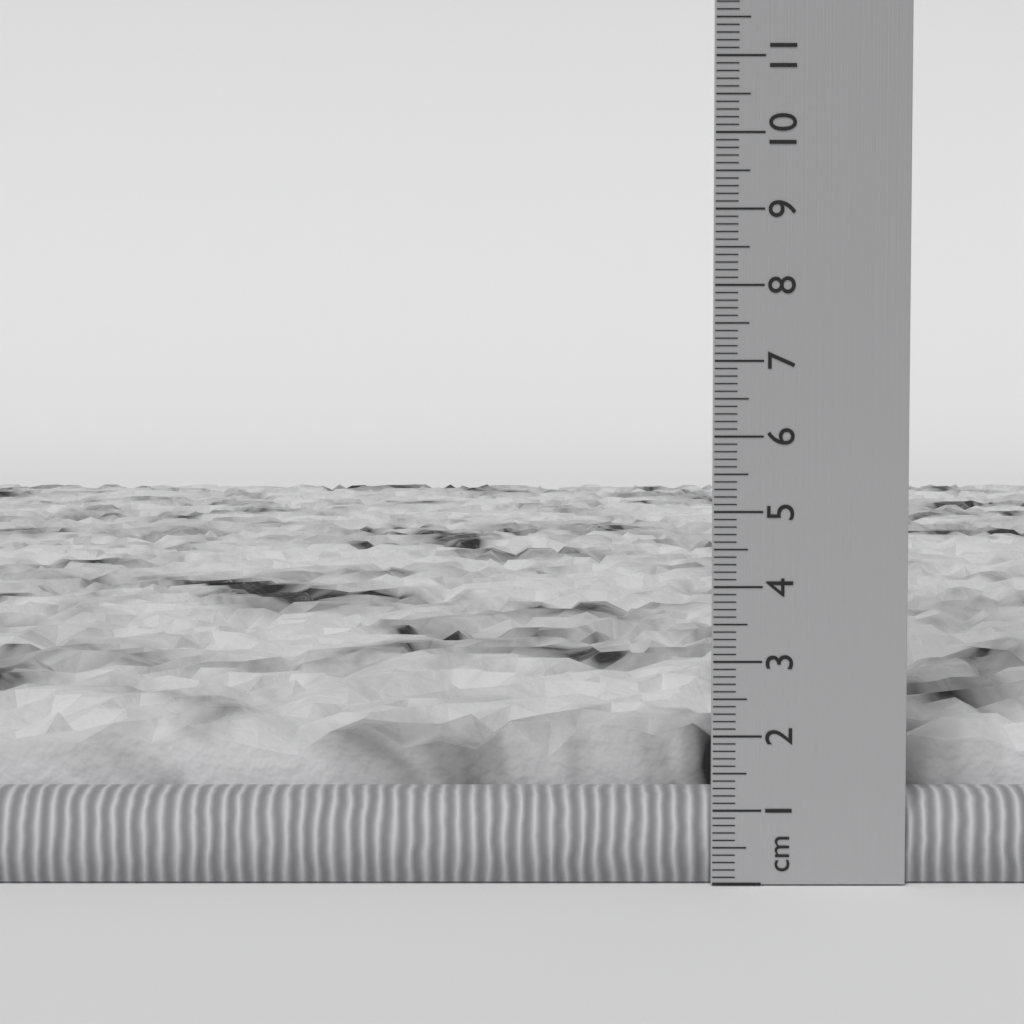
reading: 2.0 cm
